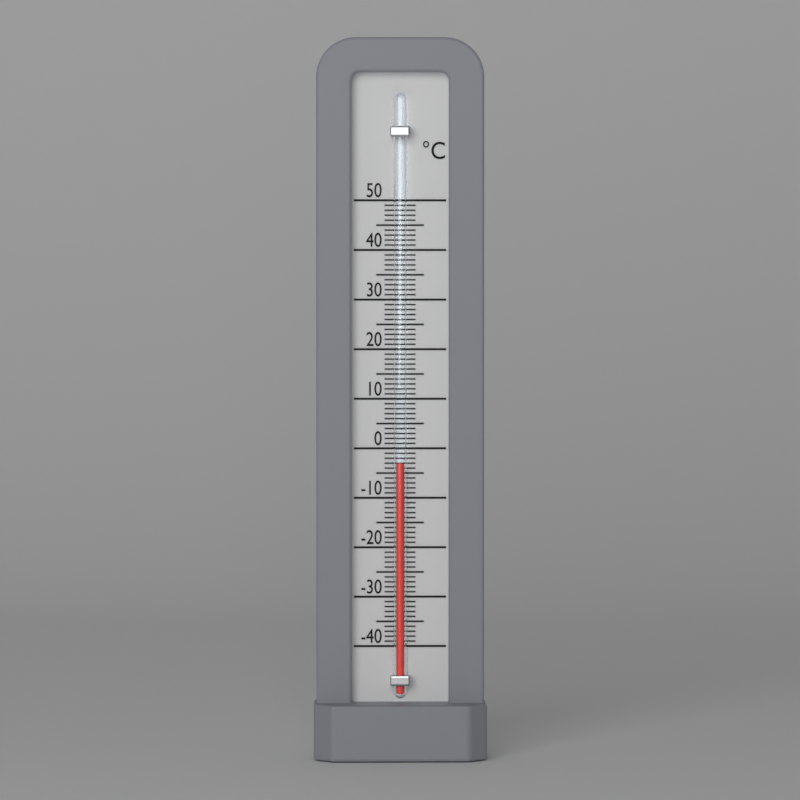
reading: -3 °C
